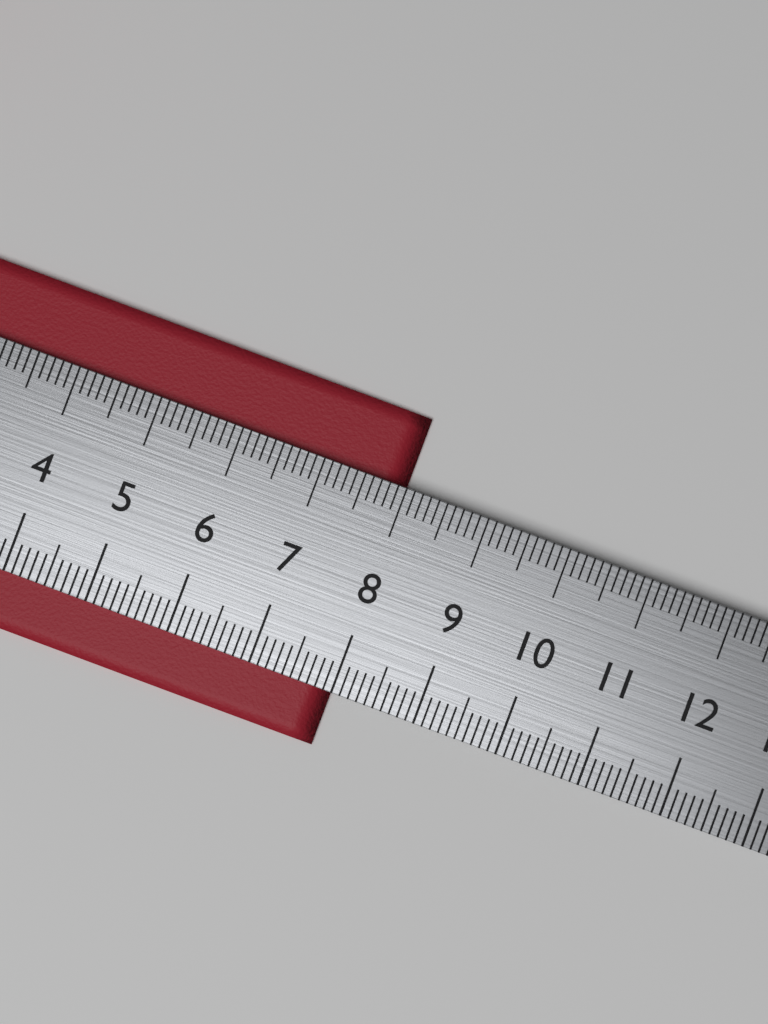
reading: 8.0 cm
